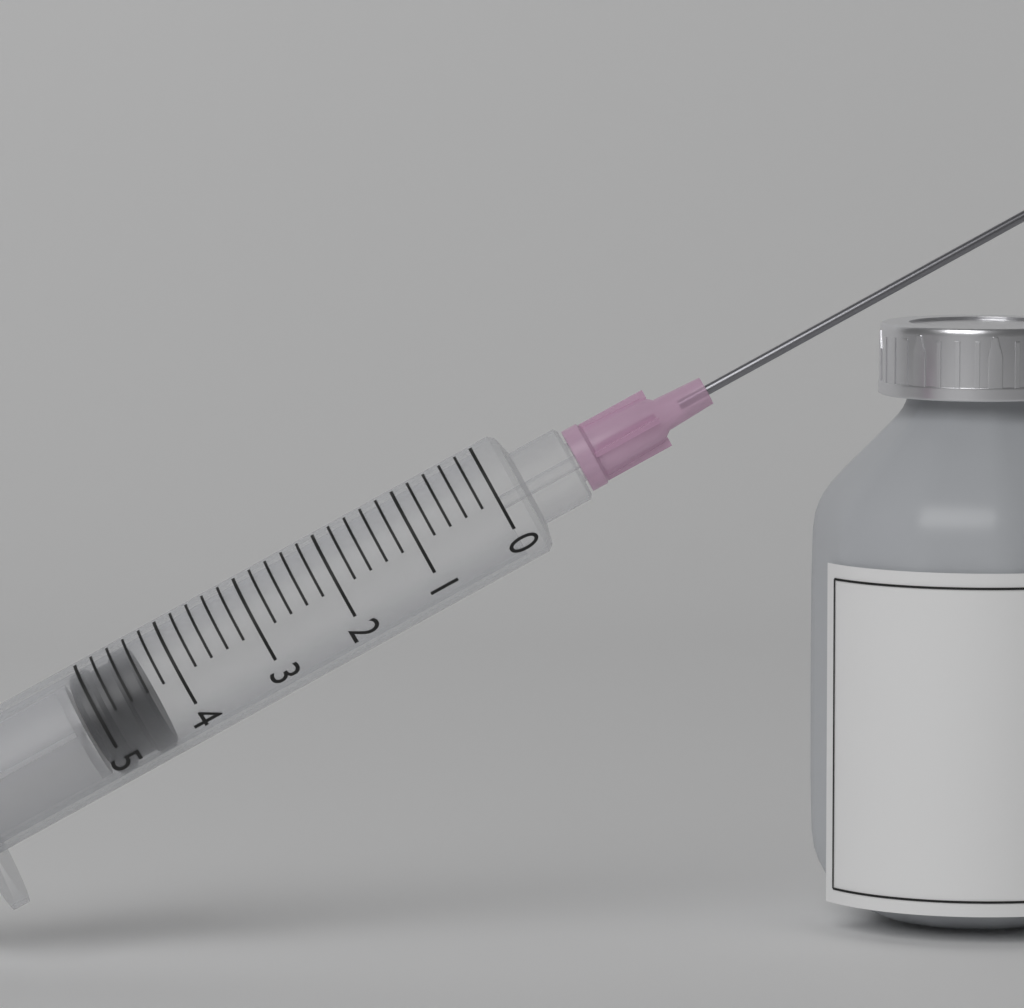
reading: 4.4 (no unit)
